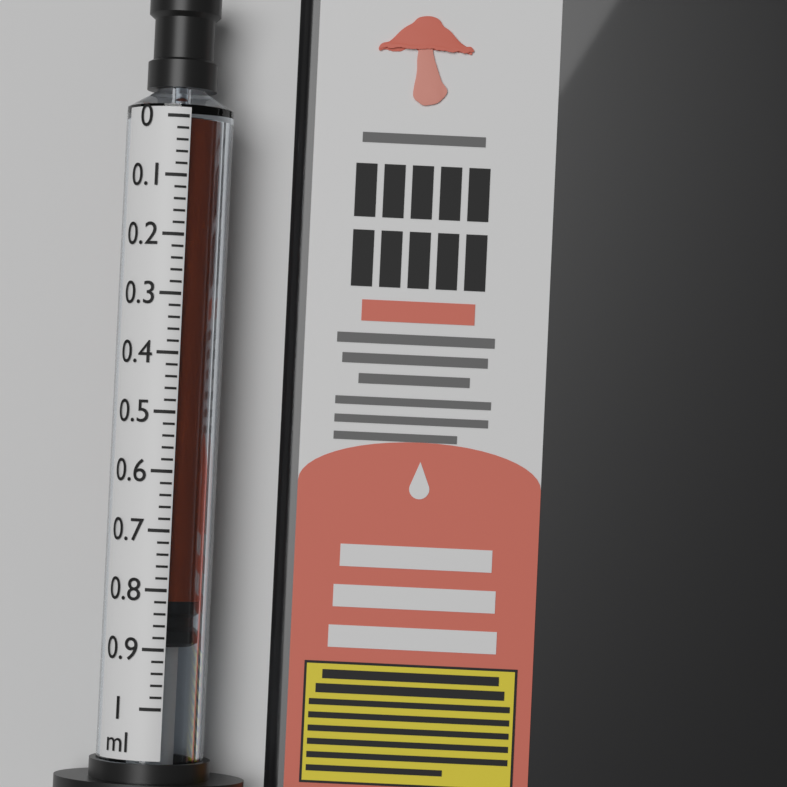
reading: 0.82 ml
